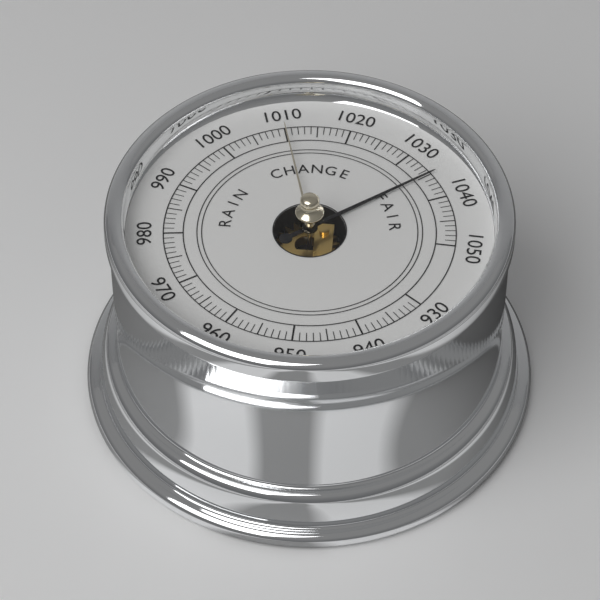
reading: 1035 (no unit)
